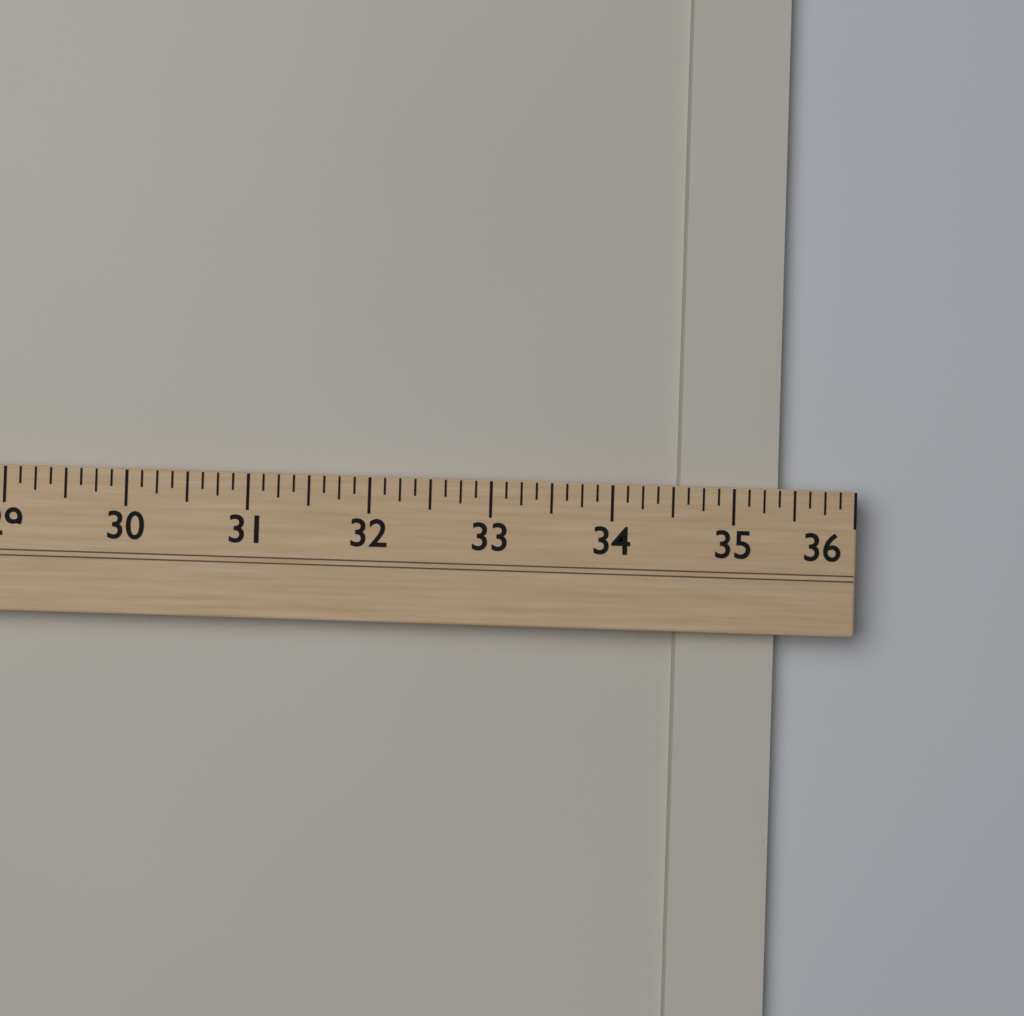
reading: 35.375 (no unit)
